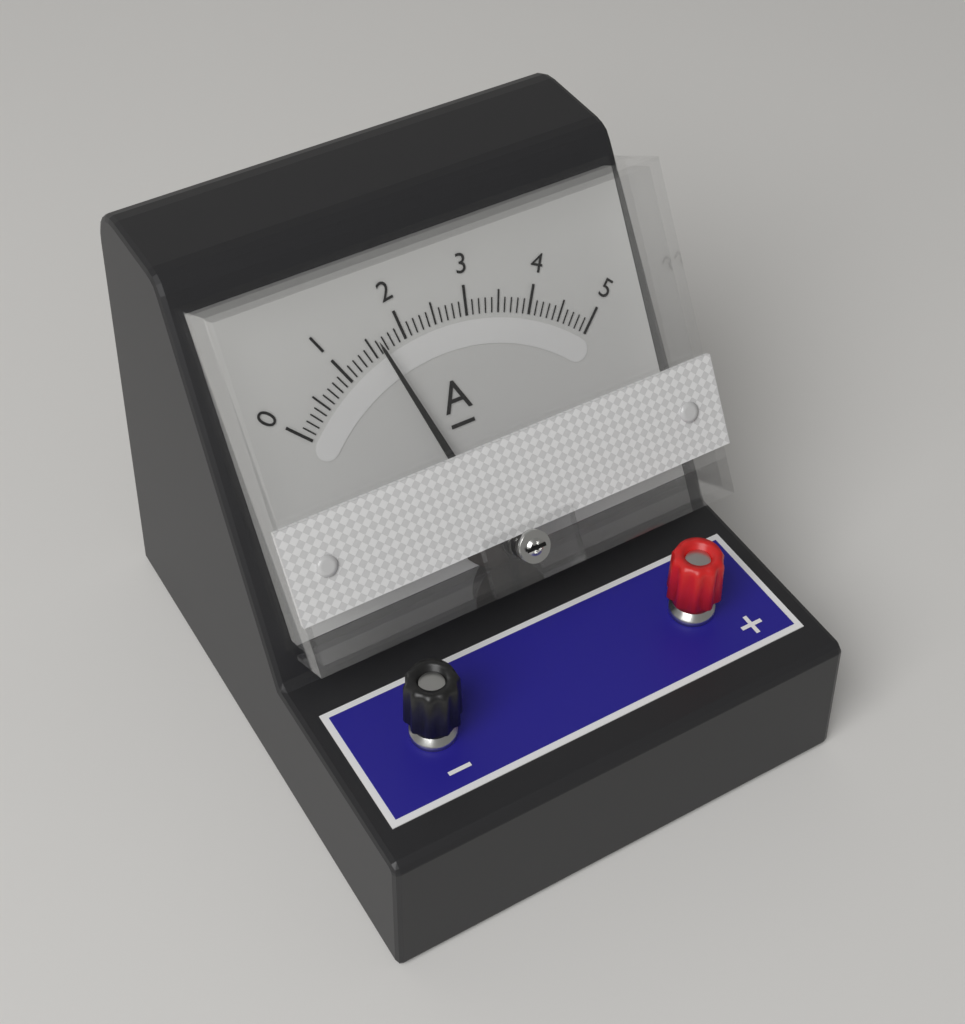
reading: 1.6 A
